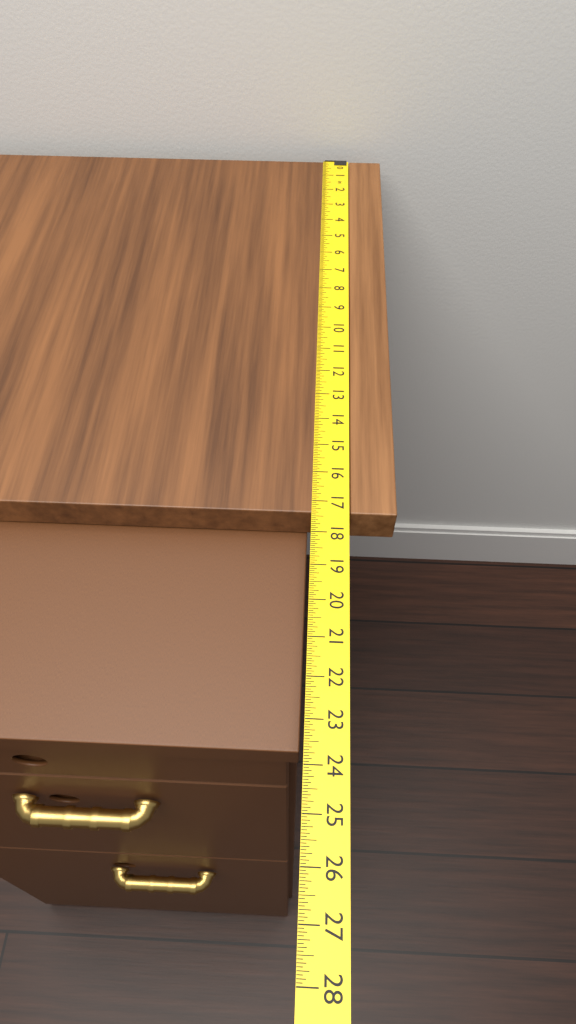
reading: 17.3750 in
